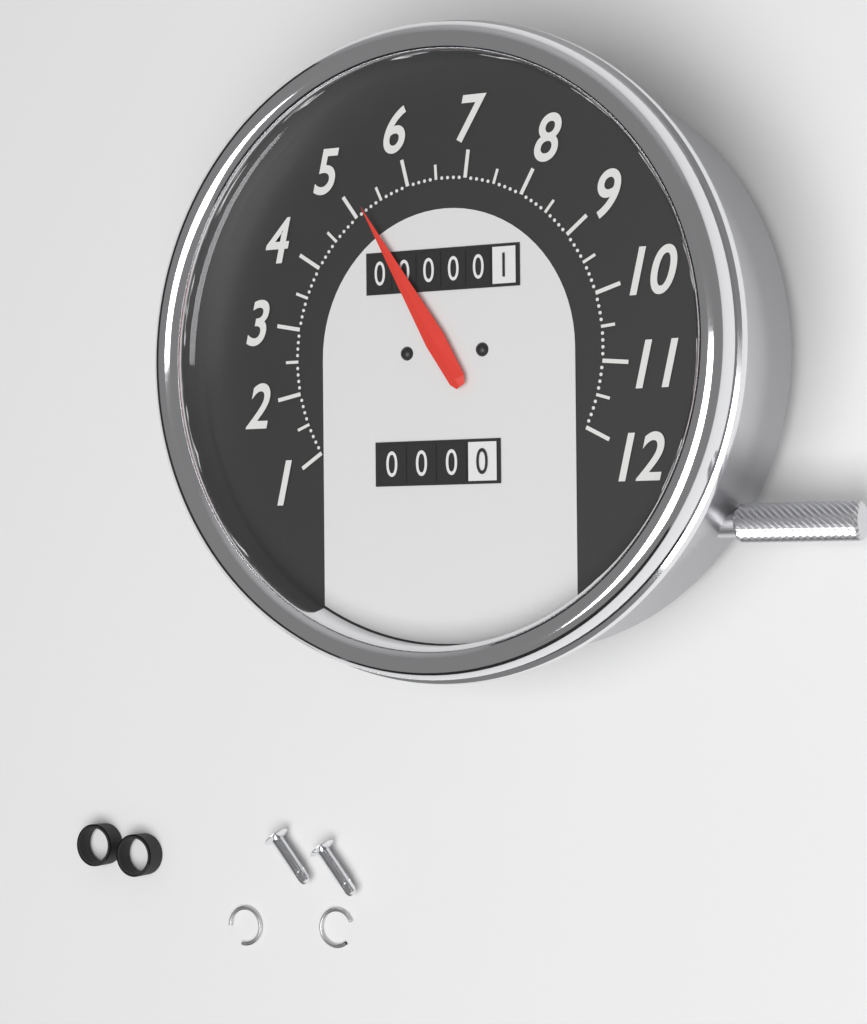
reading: 5.2 (no unit)
